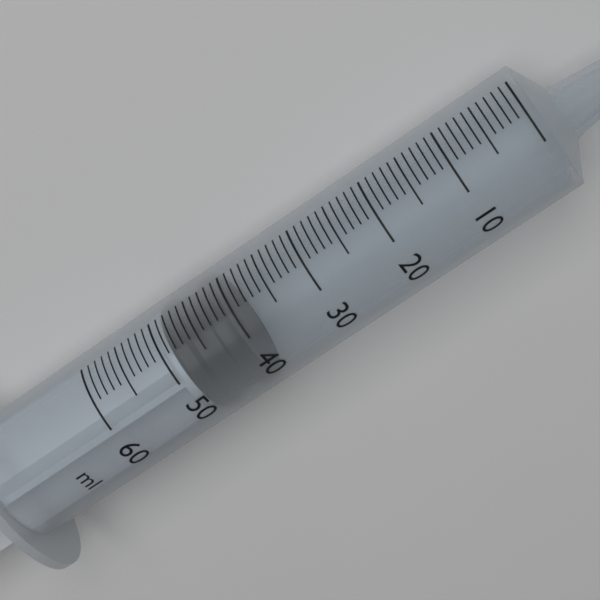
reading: 41 ml
